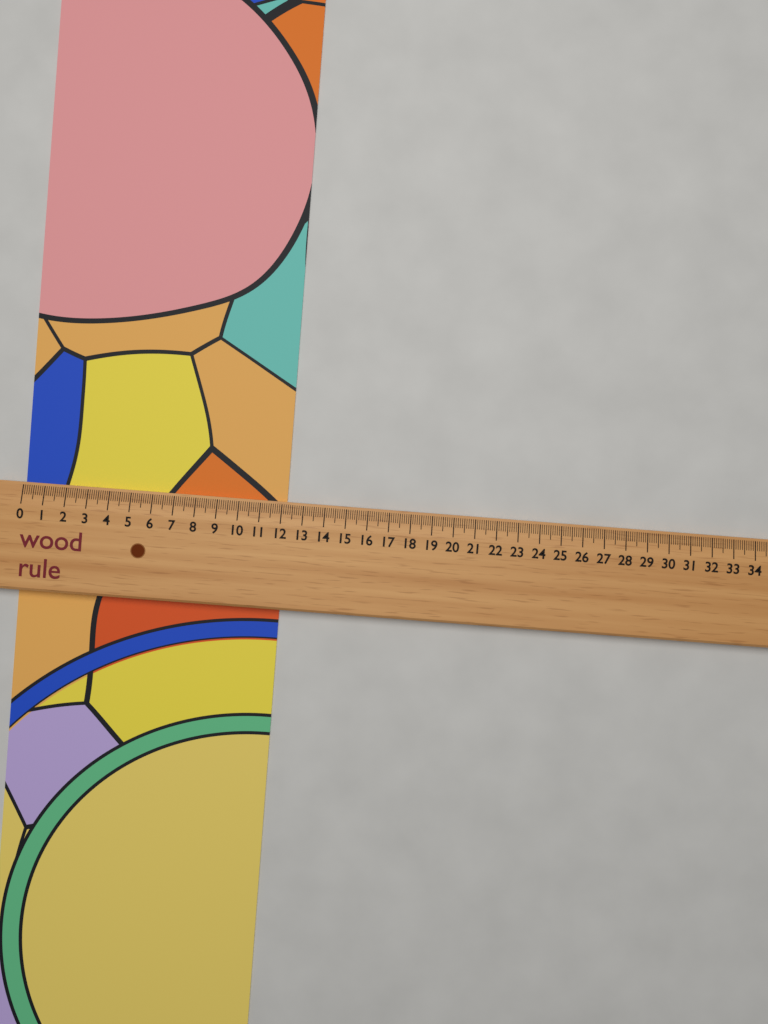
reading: 12.2 (no unit)
